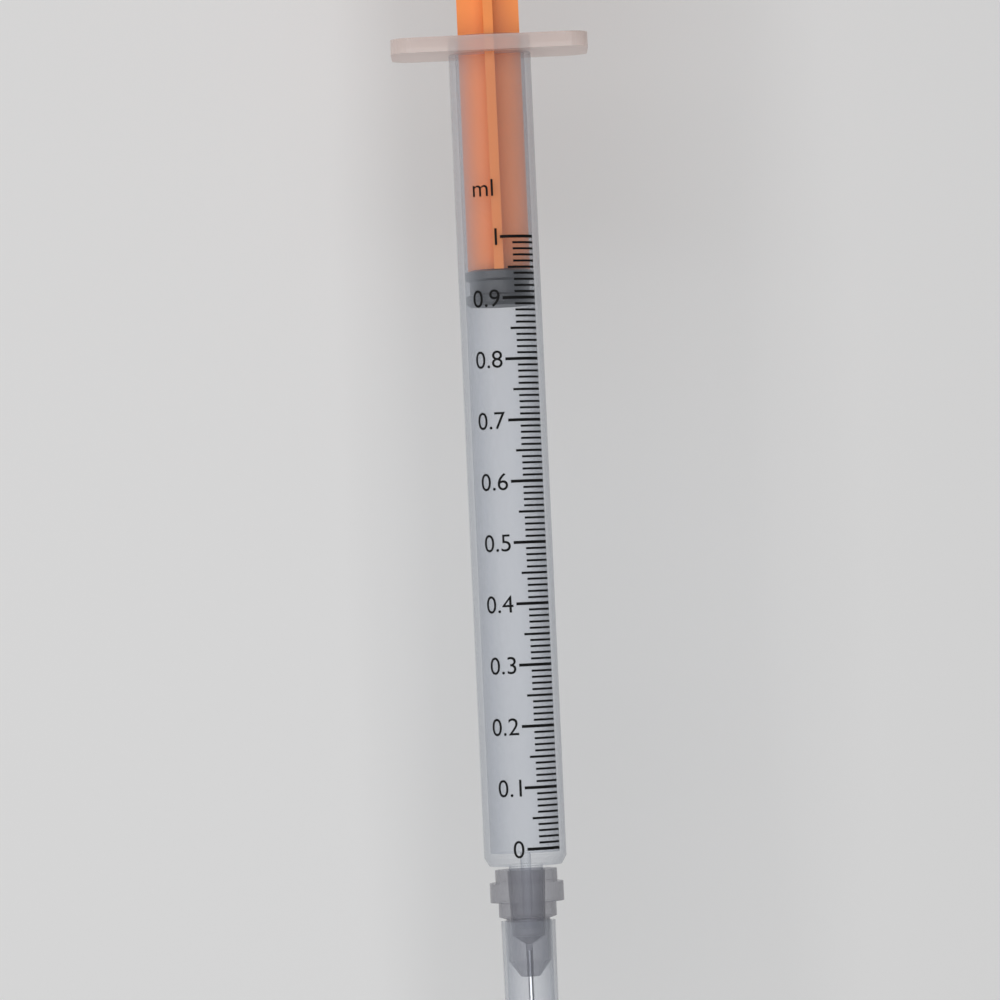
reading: 0.89 ml
